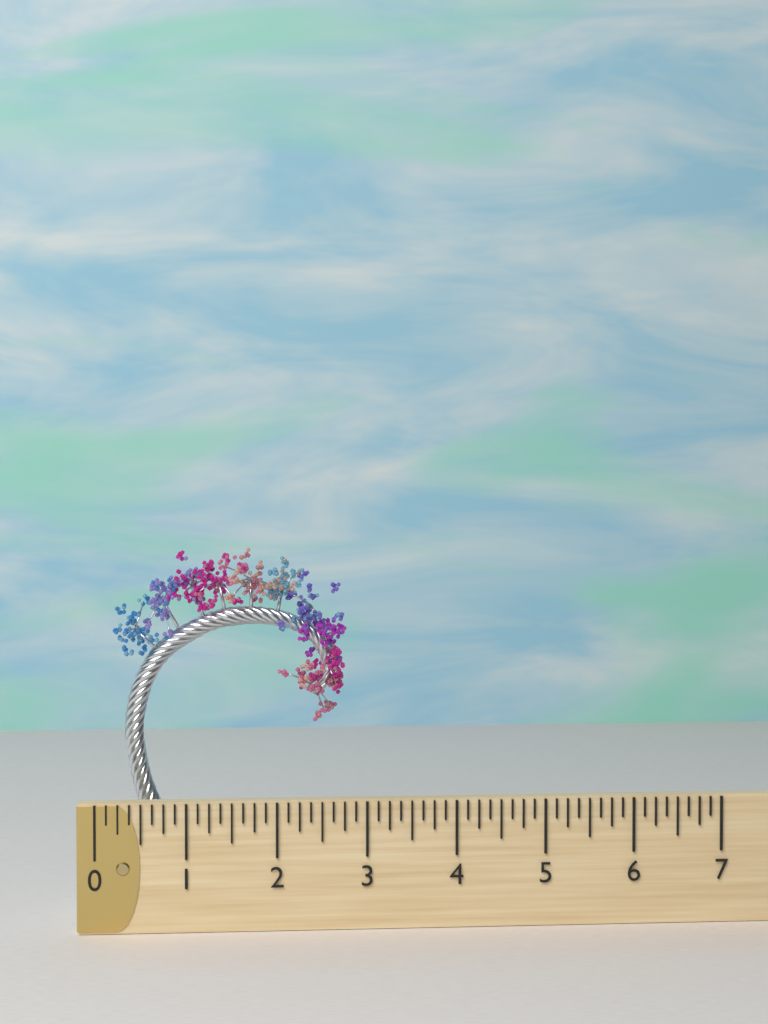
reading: 2.875 (no unit)
